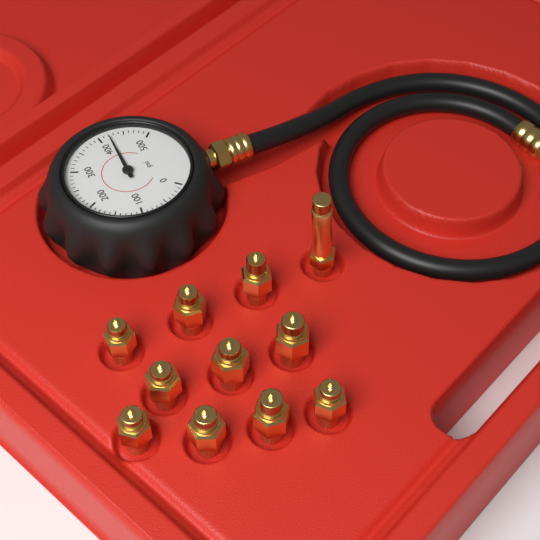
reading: 420 psi
